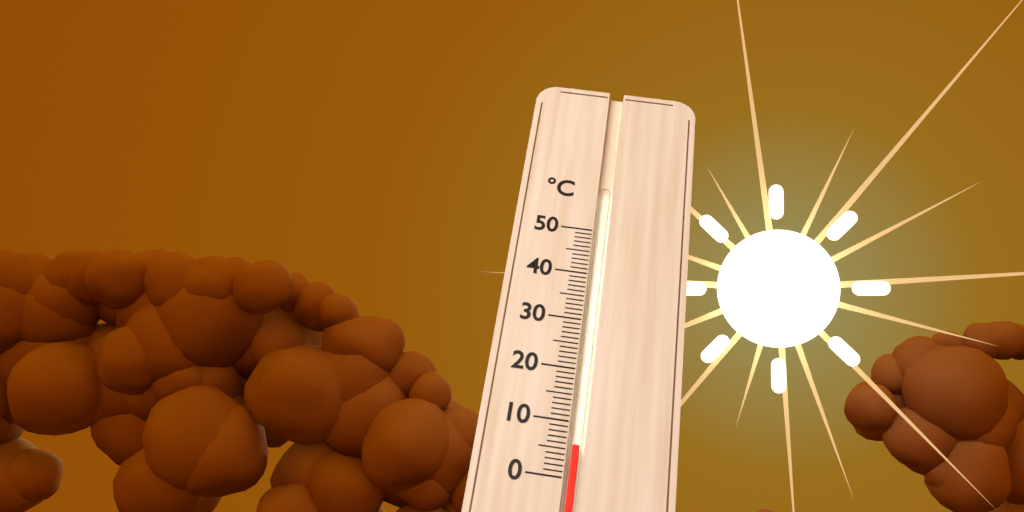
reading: 6 °C
